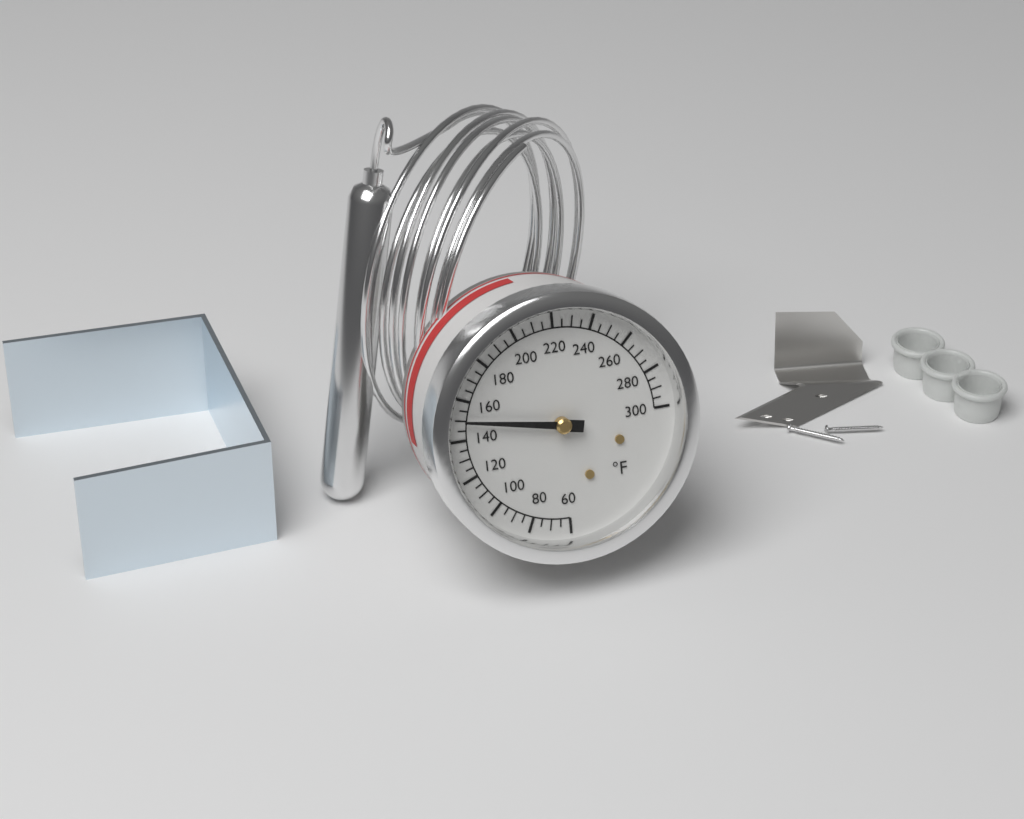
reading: 150 °F
